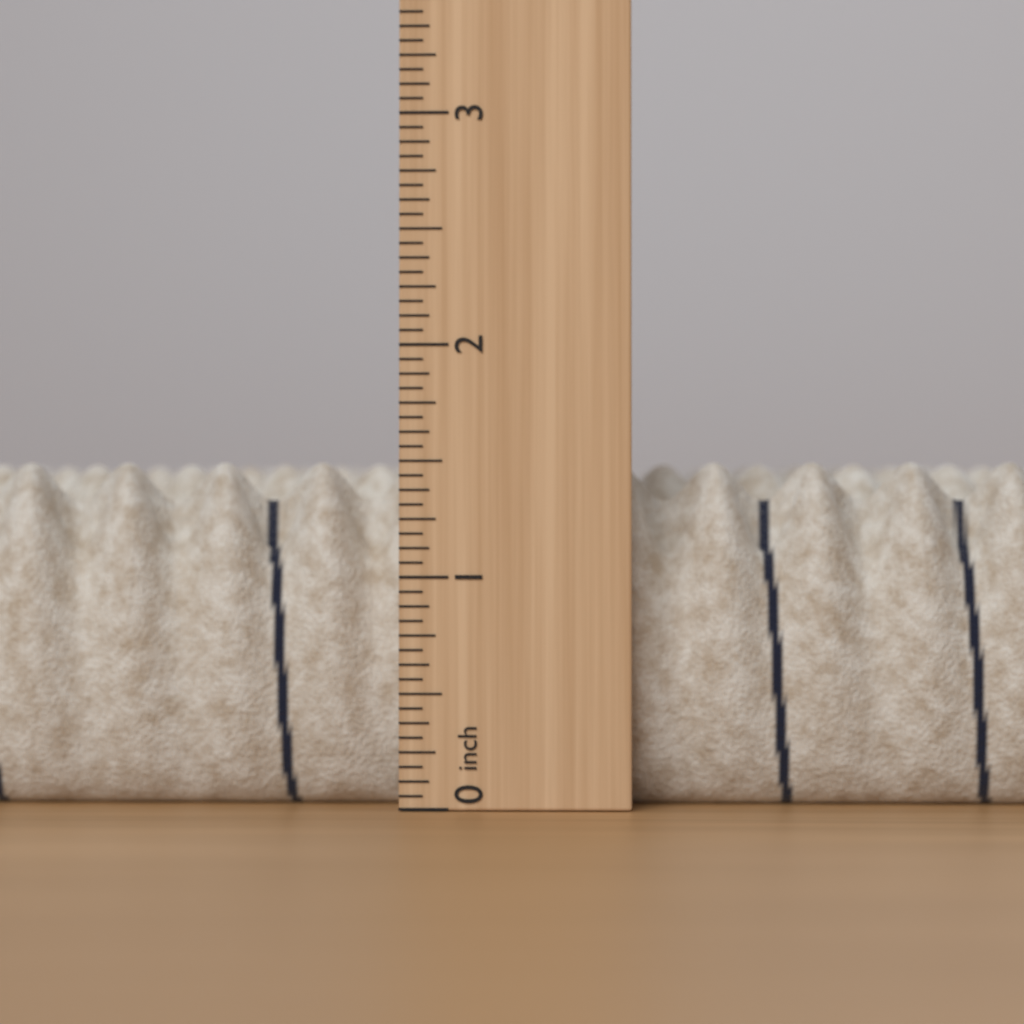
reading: 1.5000 in
